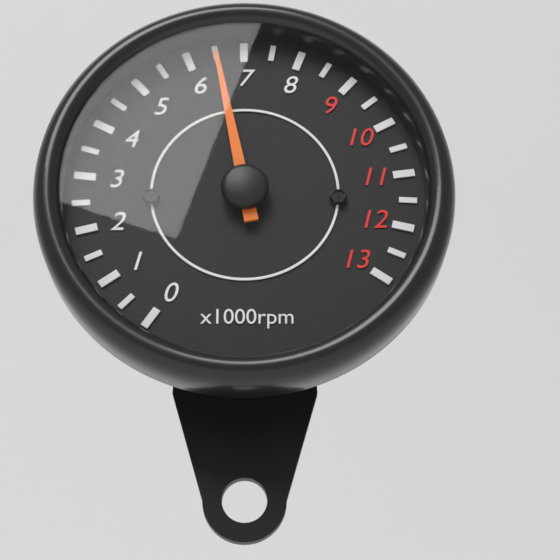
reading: 6500 rpm
